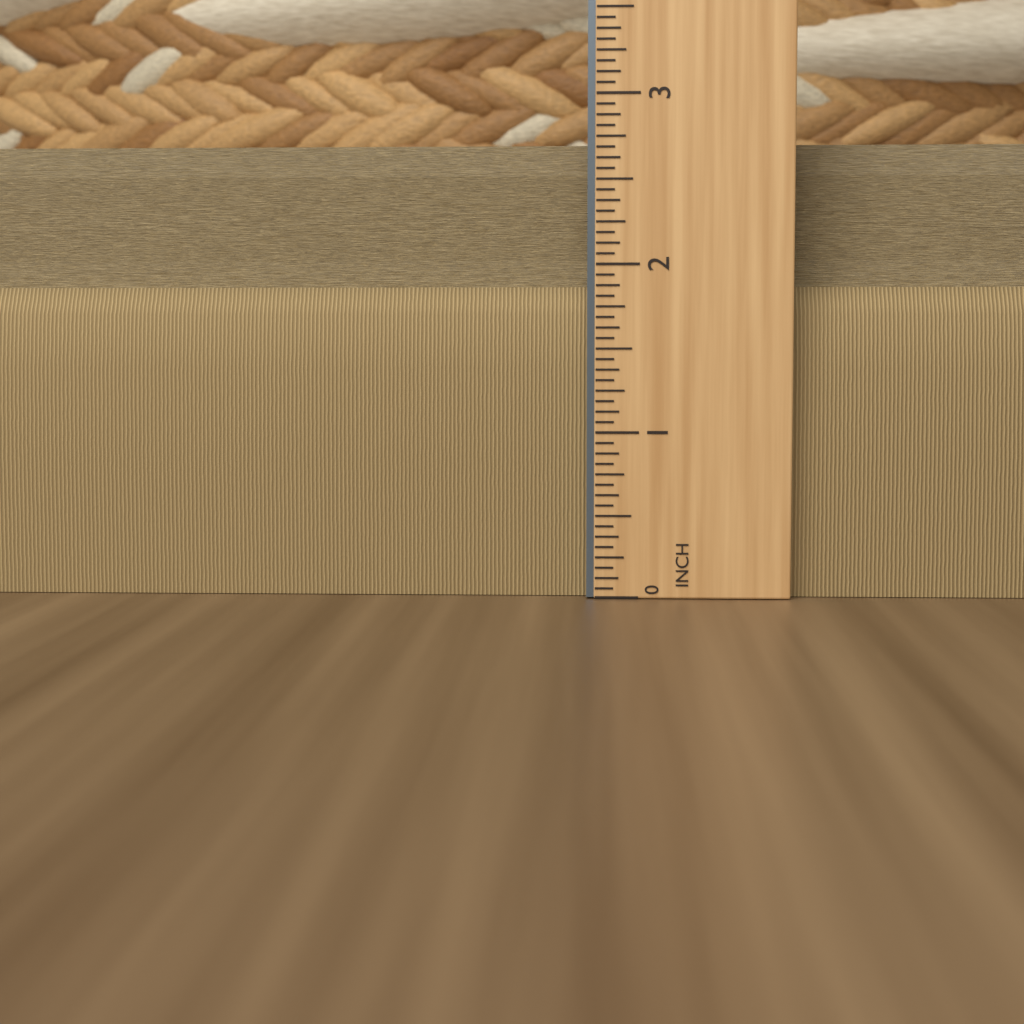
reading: 2.7500 in
